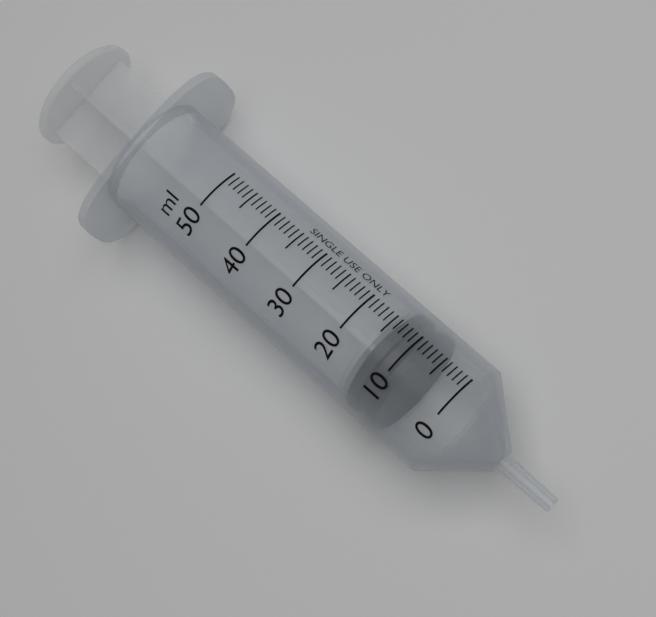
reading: 8 ml
